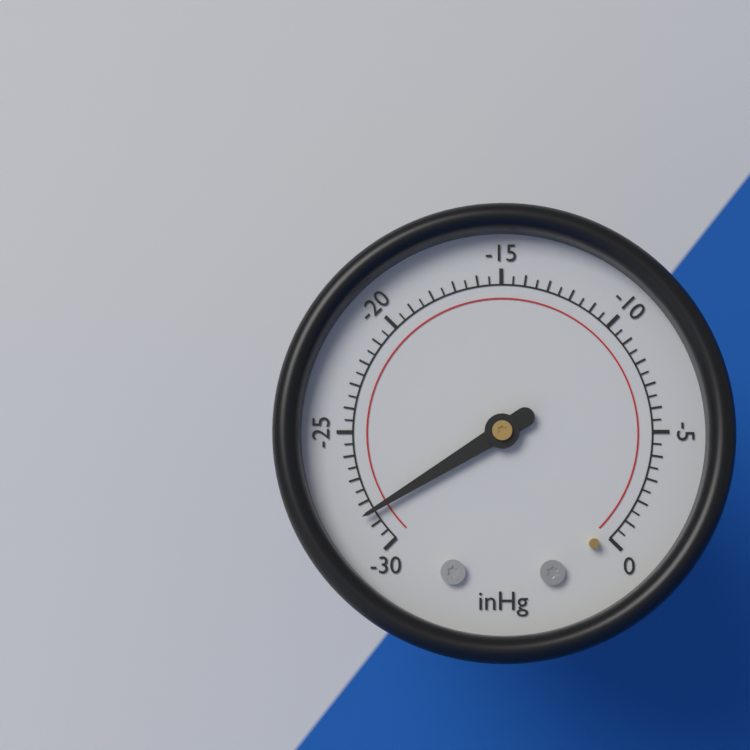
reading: -28.5 inHg
